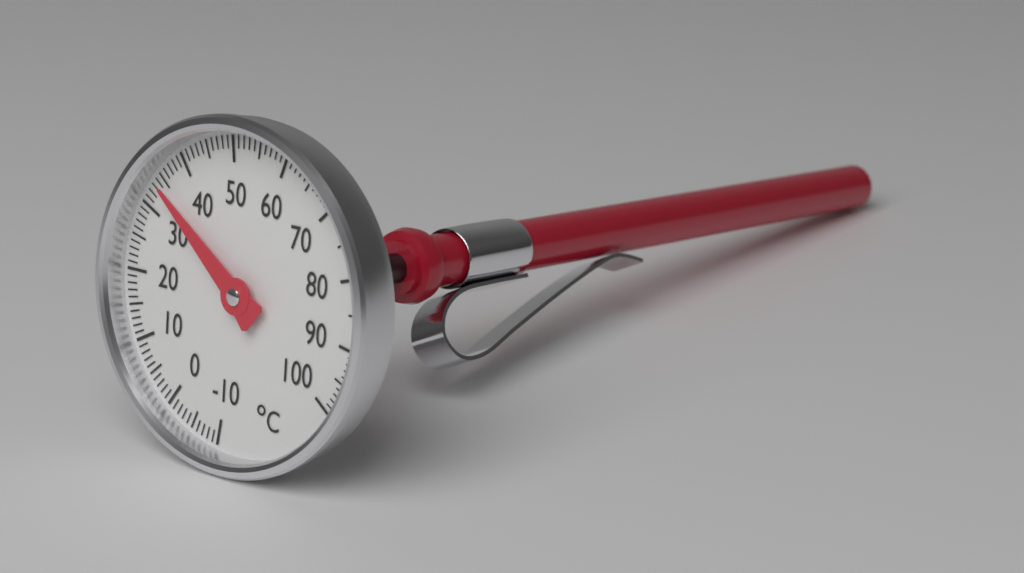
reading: 34 °C
